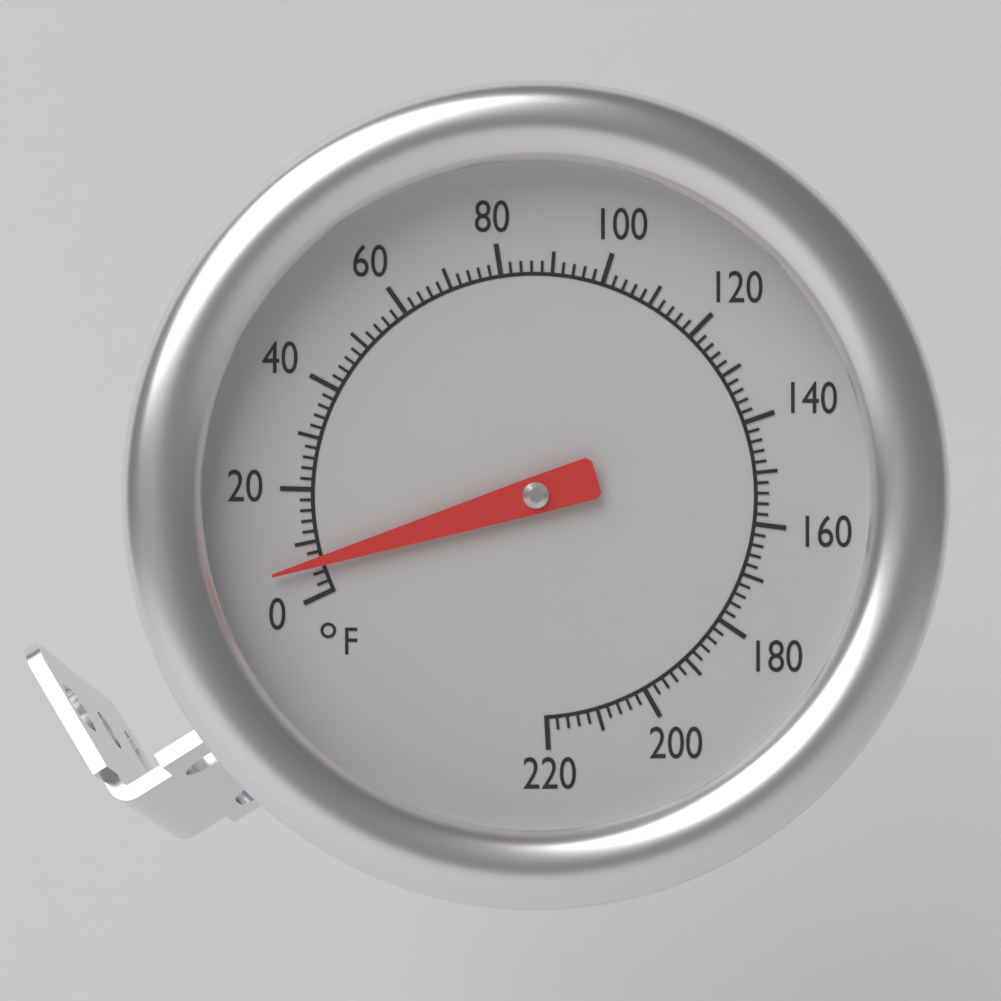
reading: 6 °F
